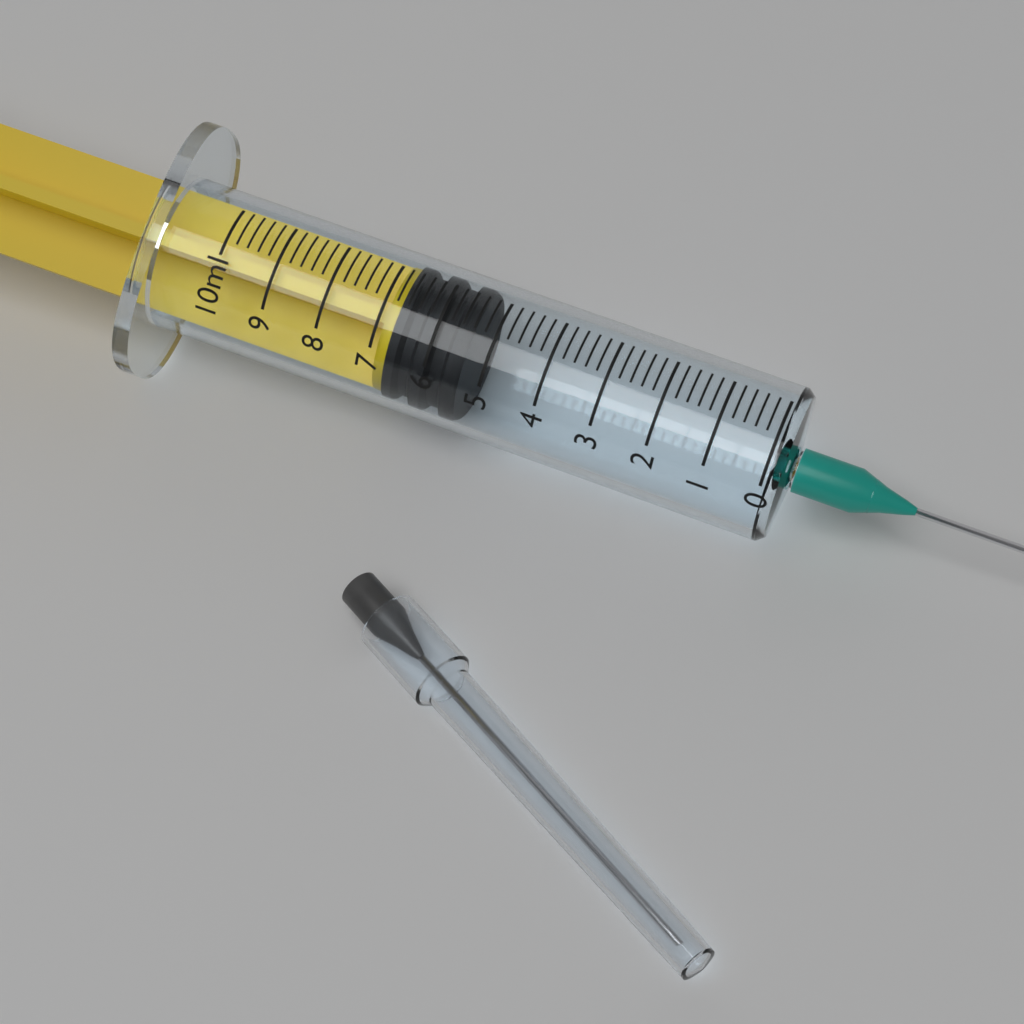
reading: 5.4 ml
